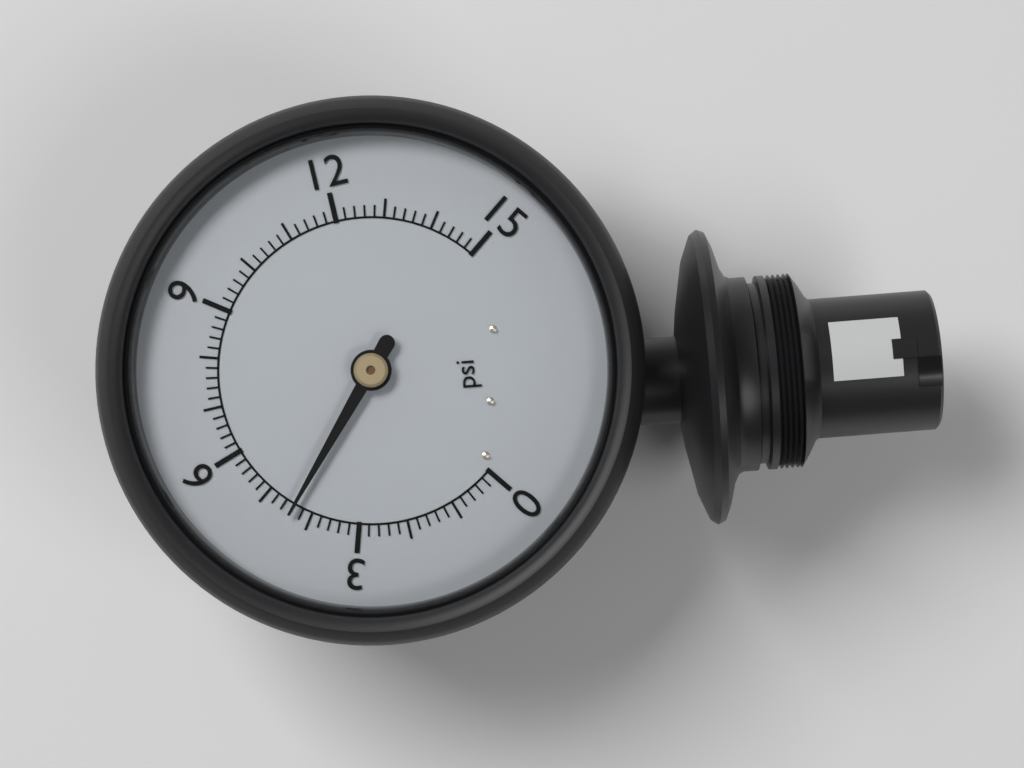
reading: 4.4 psi
